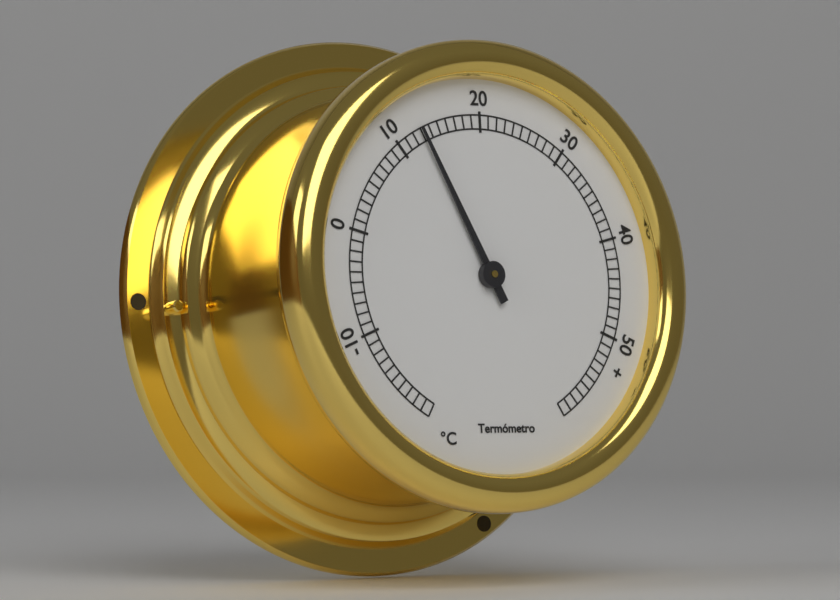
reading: 13 °C
